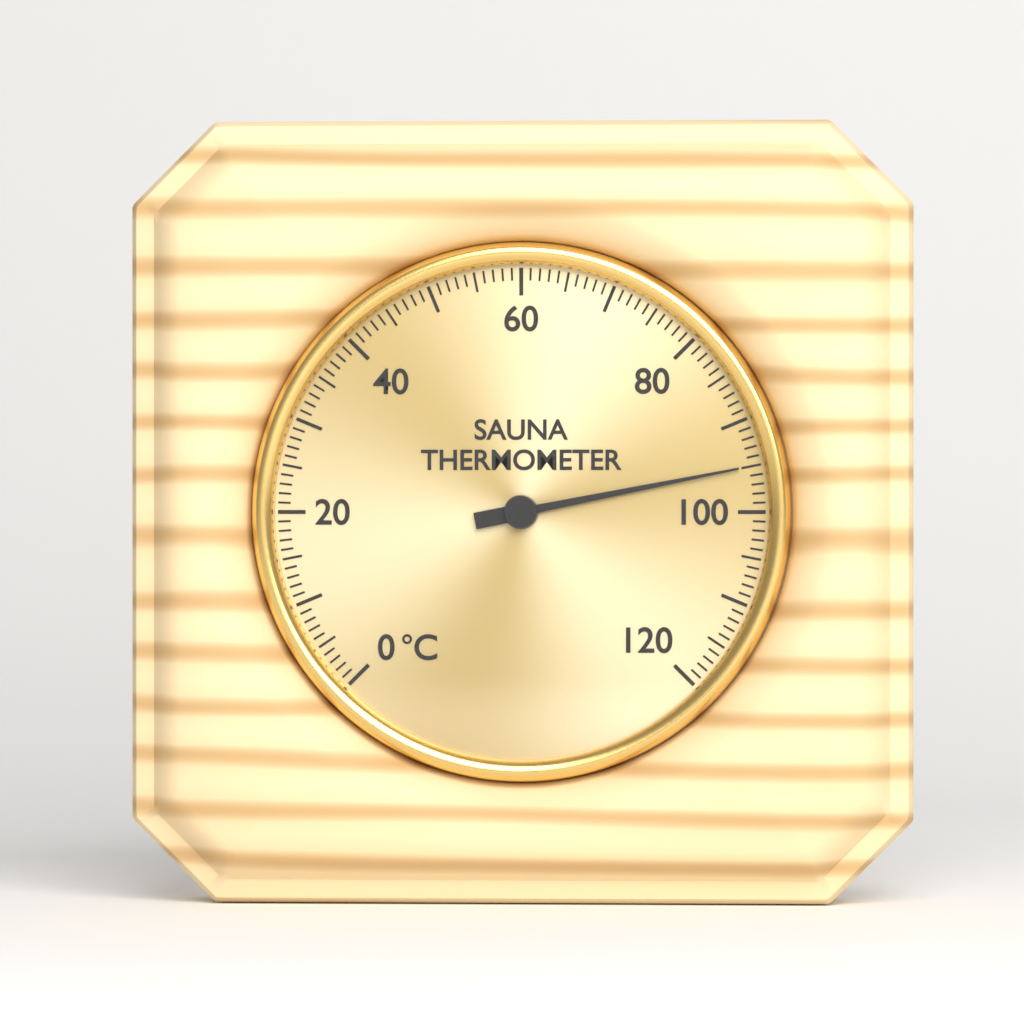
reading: 95 °C
